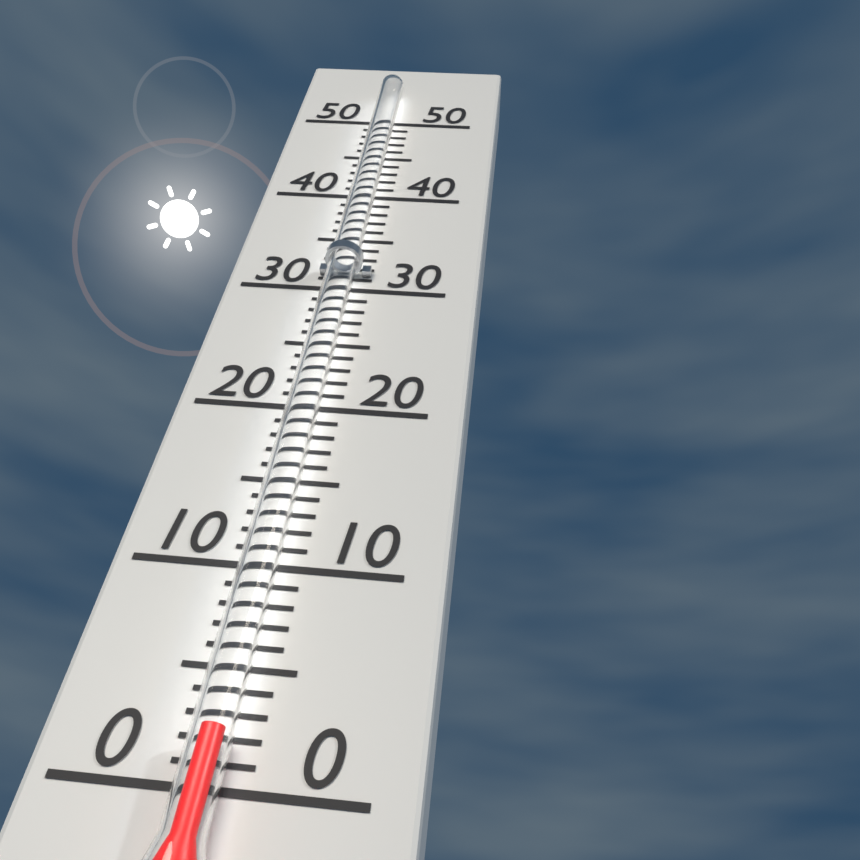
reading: 2 (no unit)
